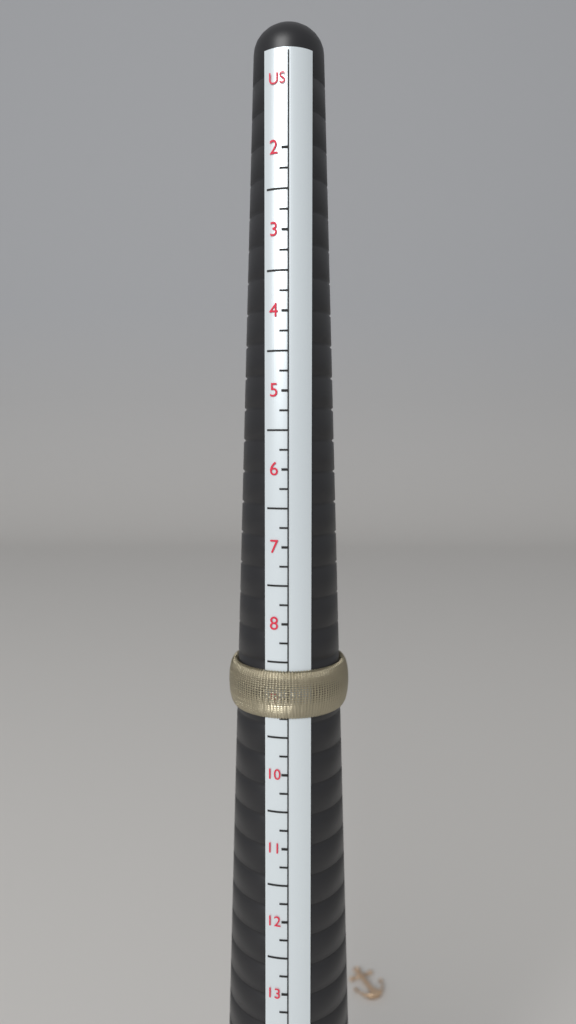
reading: 9.25 US
